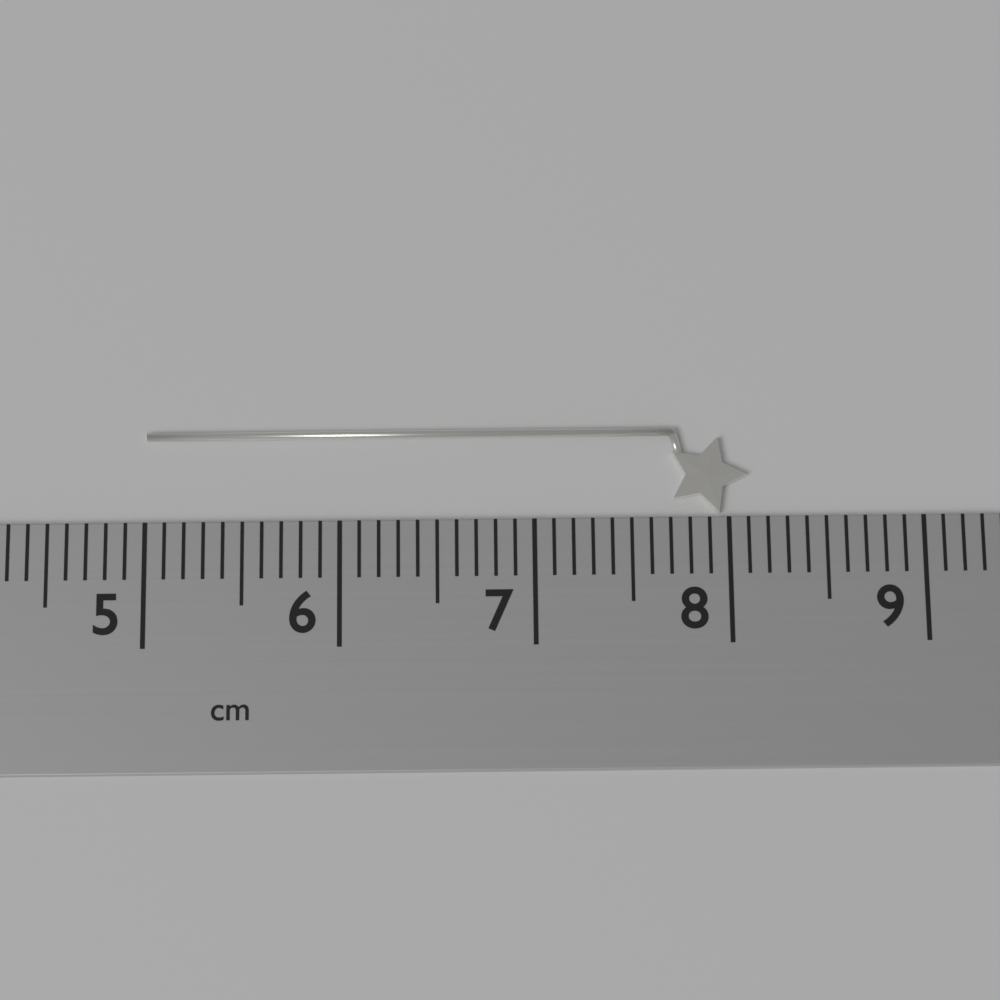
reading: 8.1 cm
